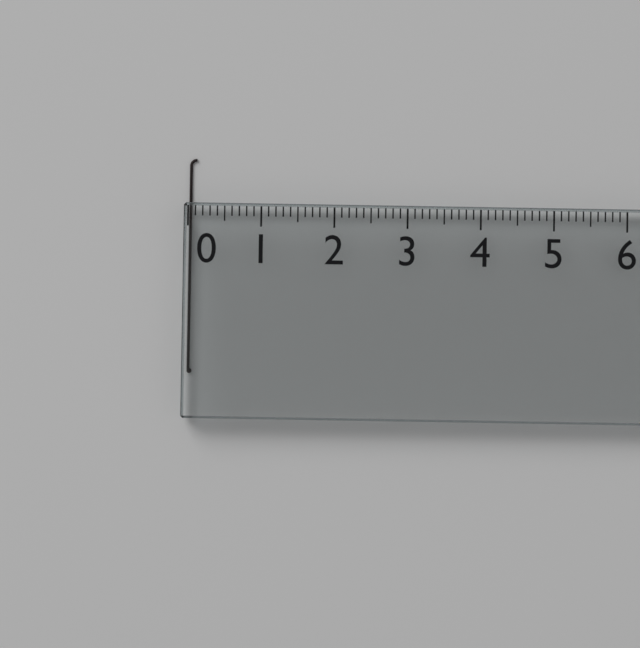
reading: 0.1 (no unit)
